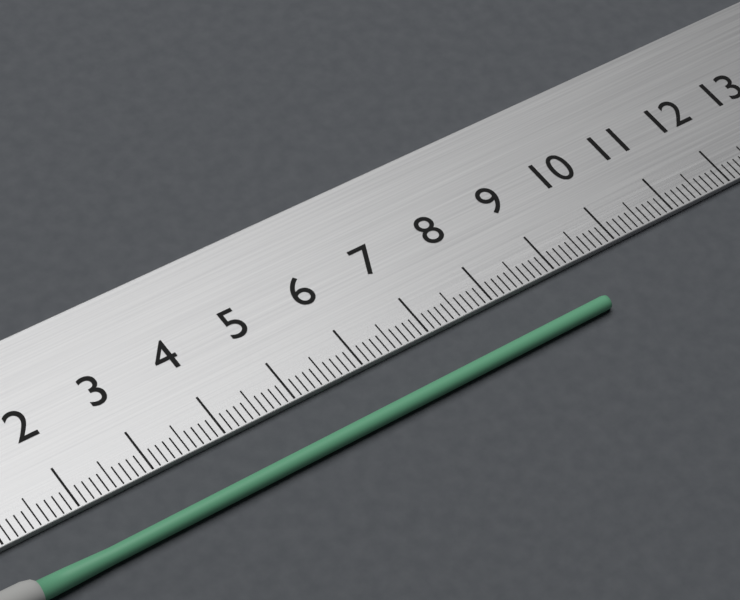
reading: 9.3 cm
